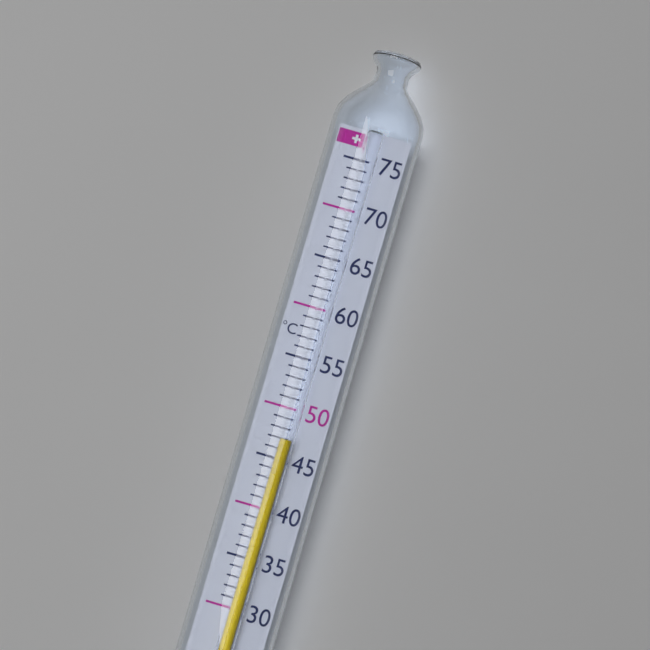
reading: 47 °C
